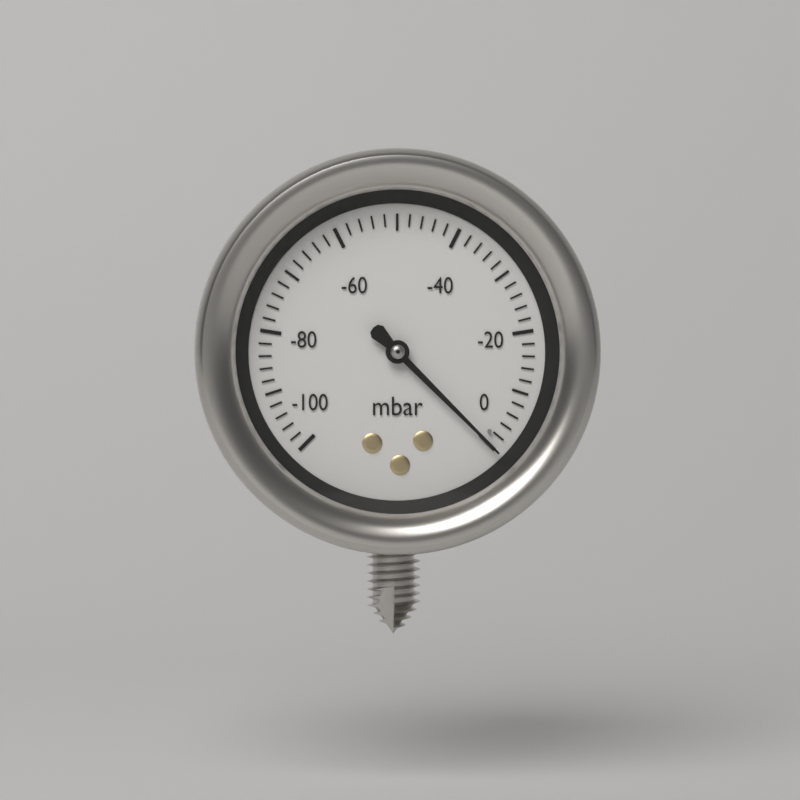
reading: 0 mbar
